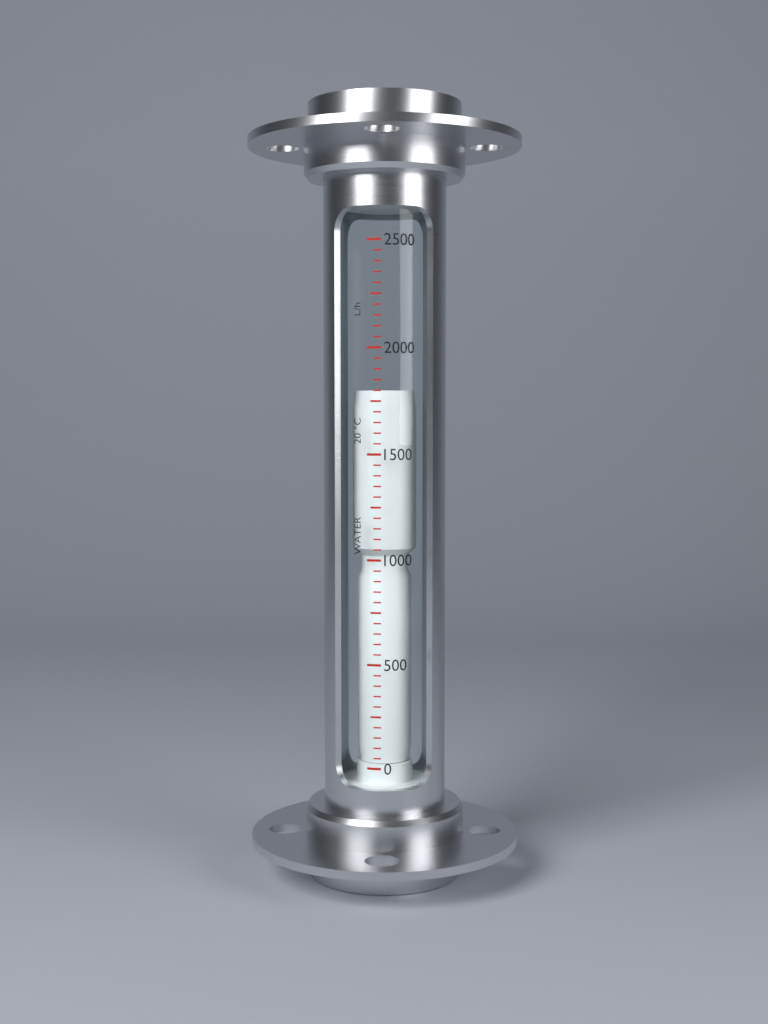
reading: 1800 L/h
